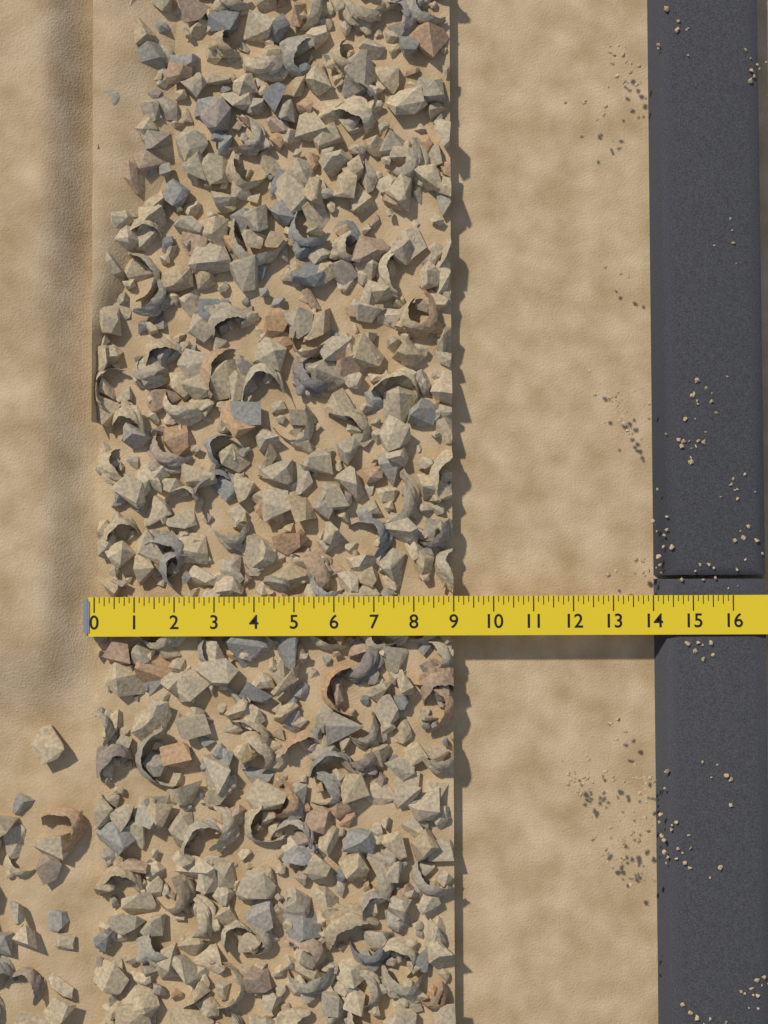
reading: 9.000 (no unit)
